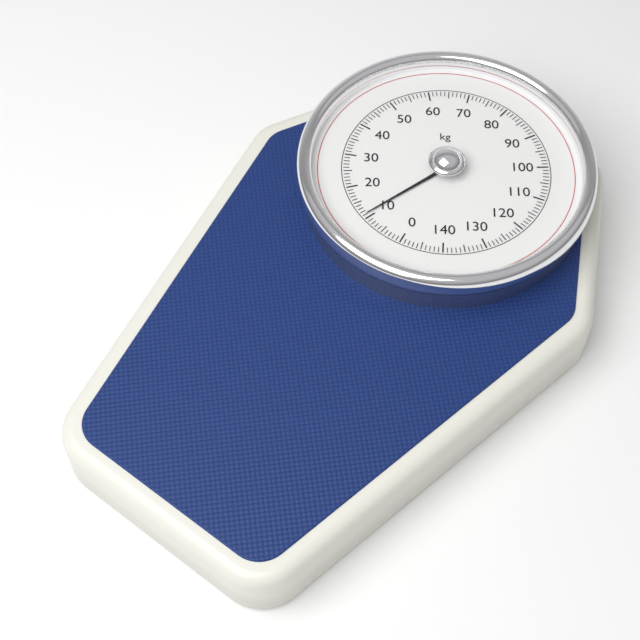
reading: 11 kg
